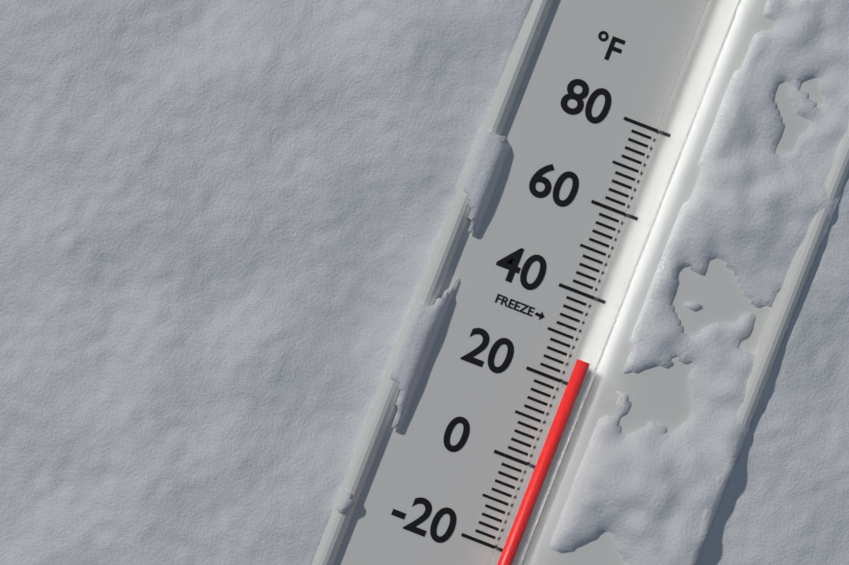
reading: 26 °F
